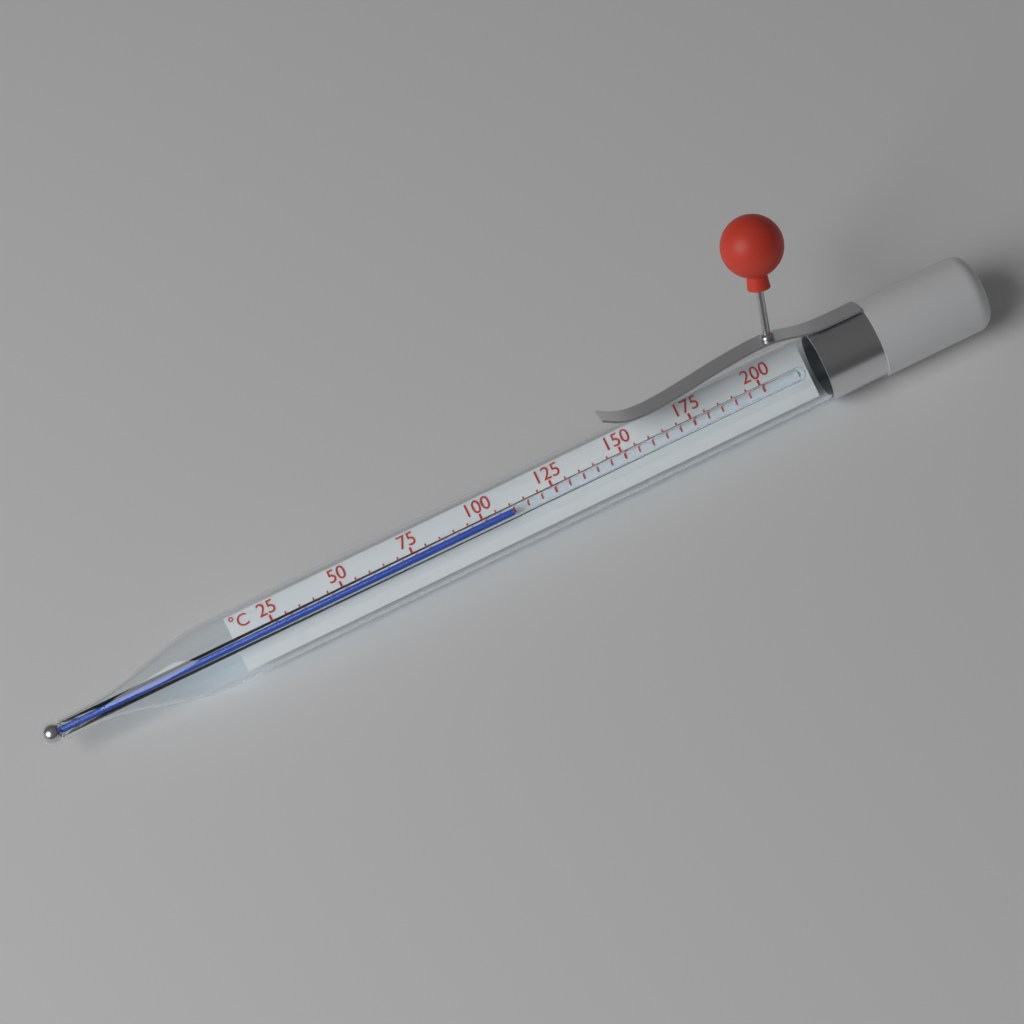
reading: 110 °C
